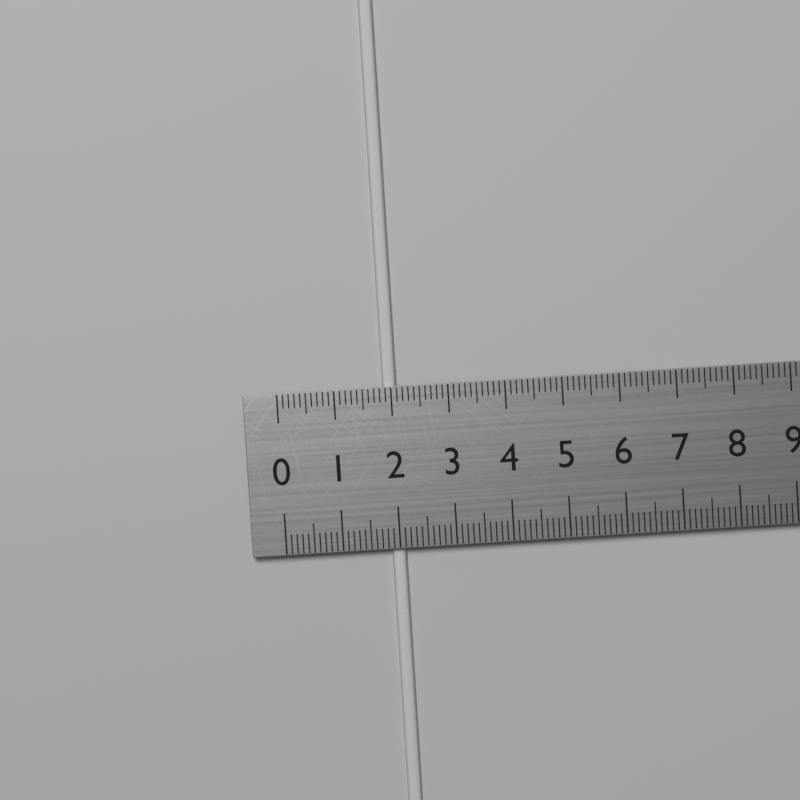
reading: 2.1 cm
